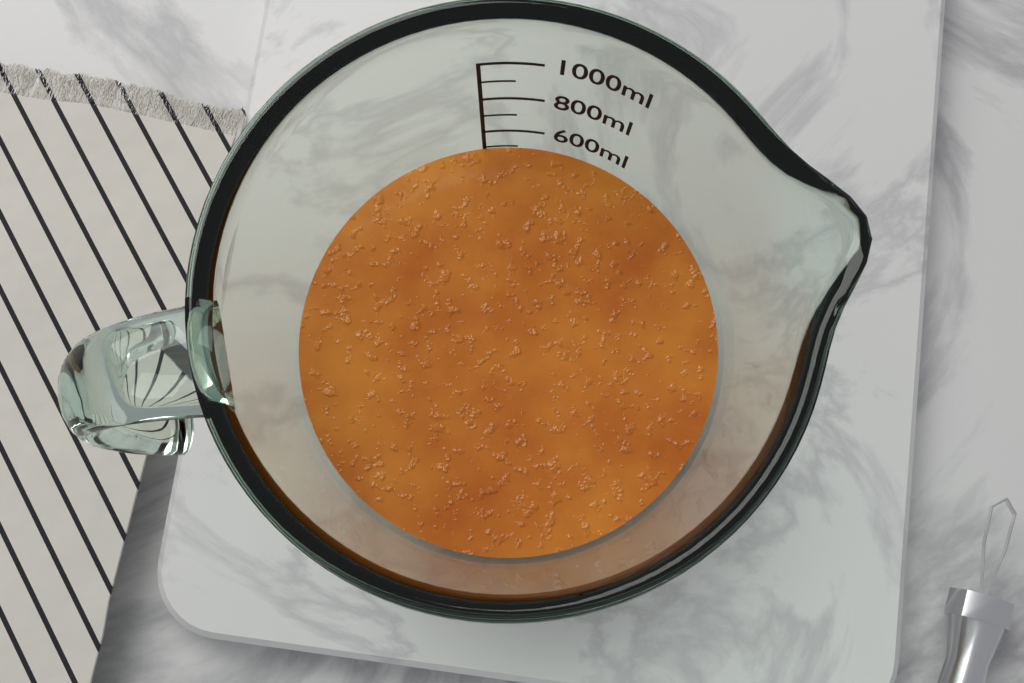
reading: 500 ml
